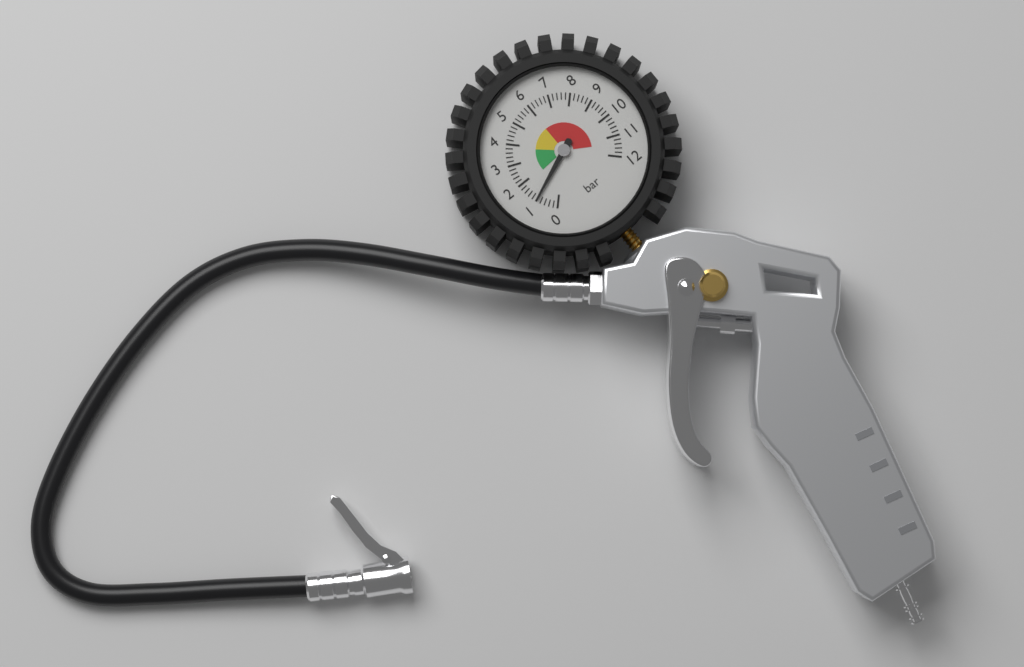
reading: 1.0 bar
